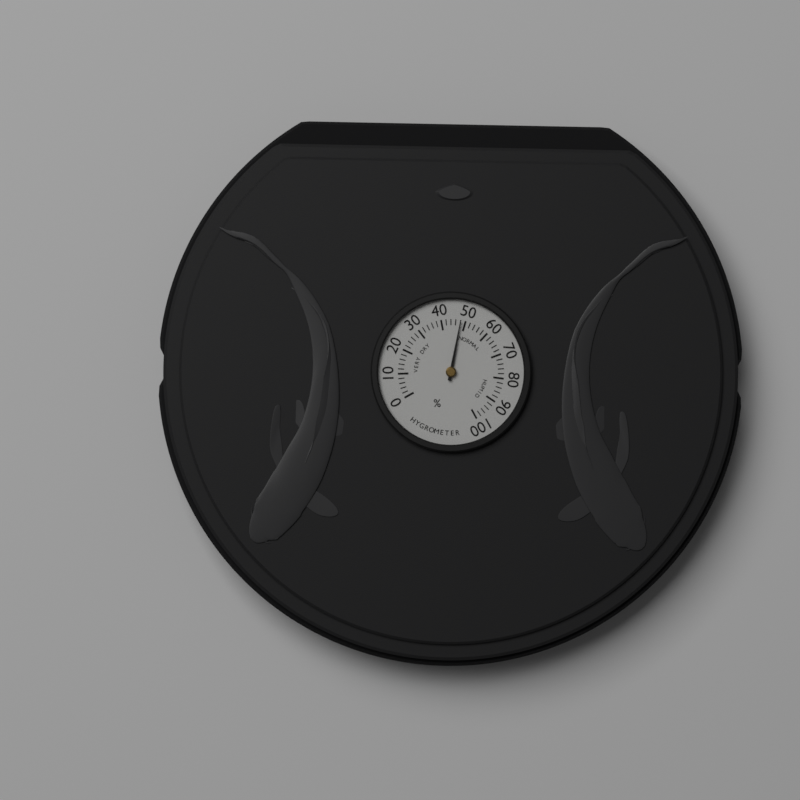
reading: 48 %
